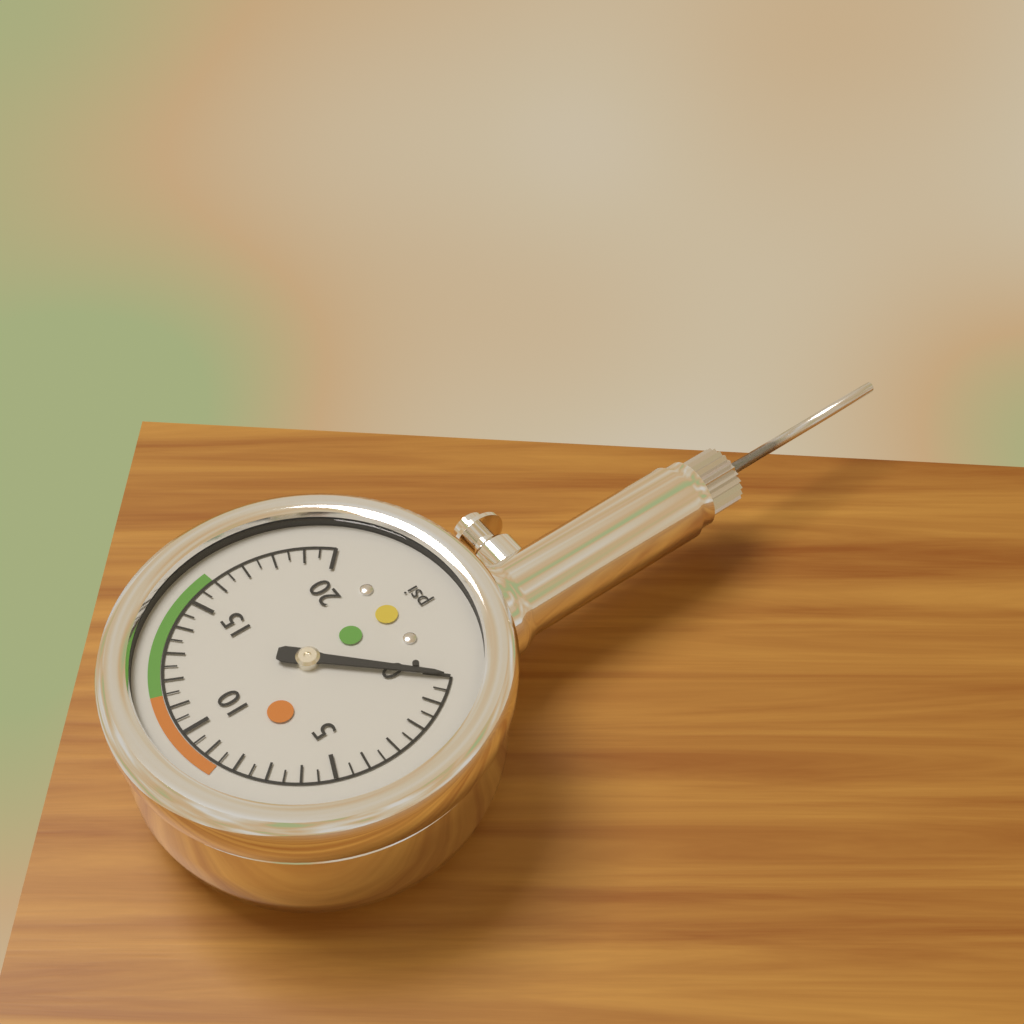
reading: 0.0 psi
